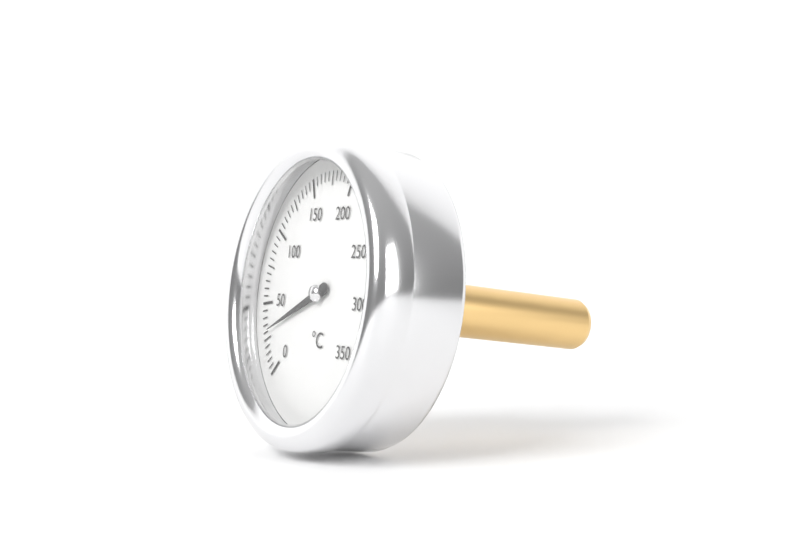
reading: 30 °C
